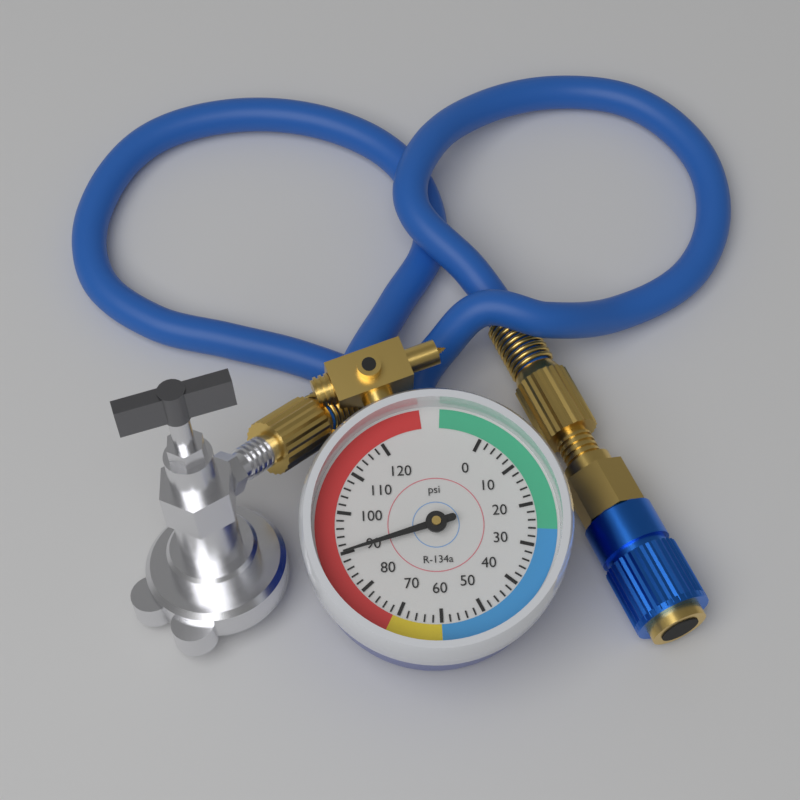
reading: 90 psi
